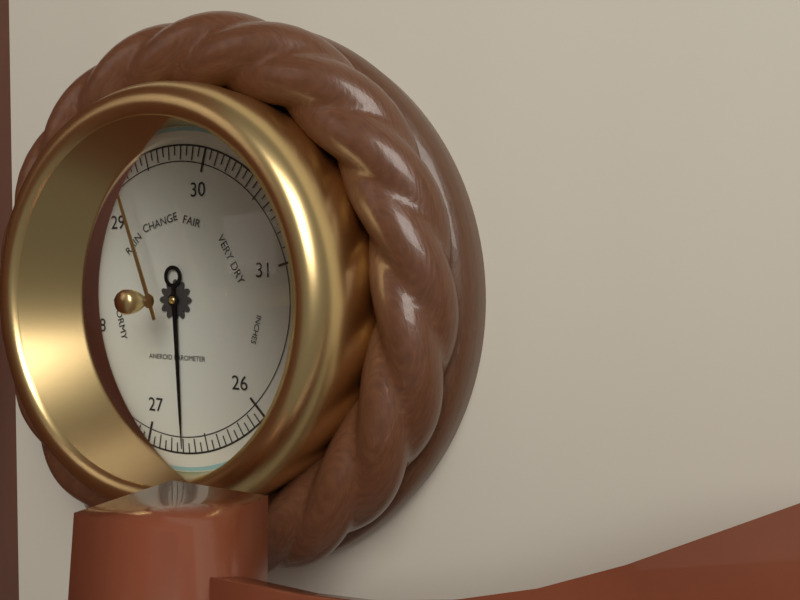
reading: 26.70 inHg
